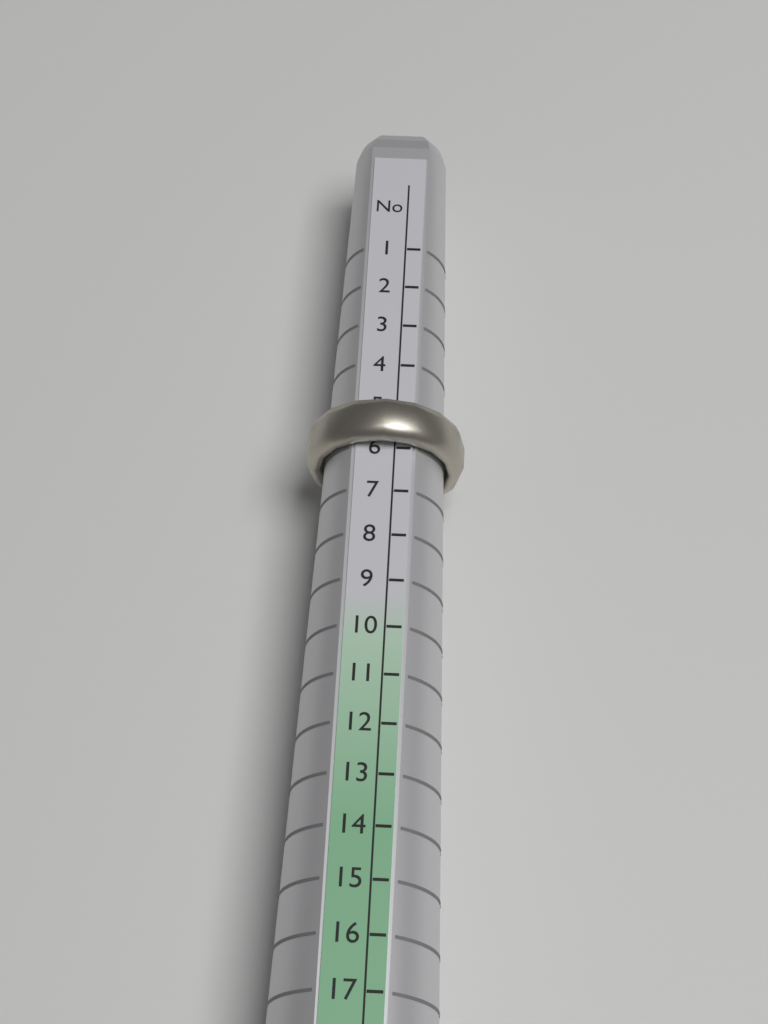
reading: 6 No
